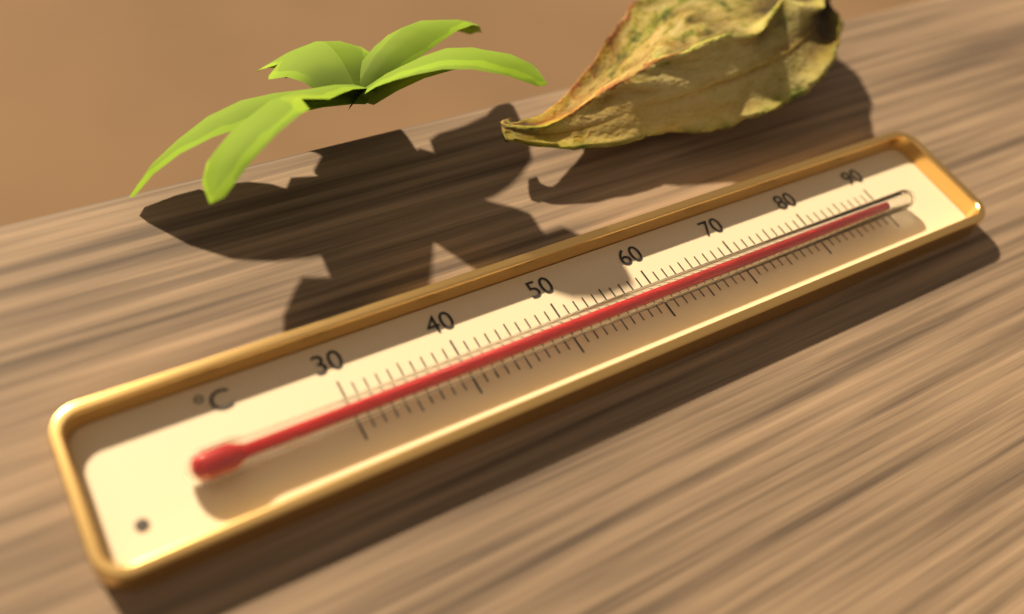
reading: 89 °C
